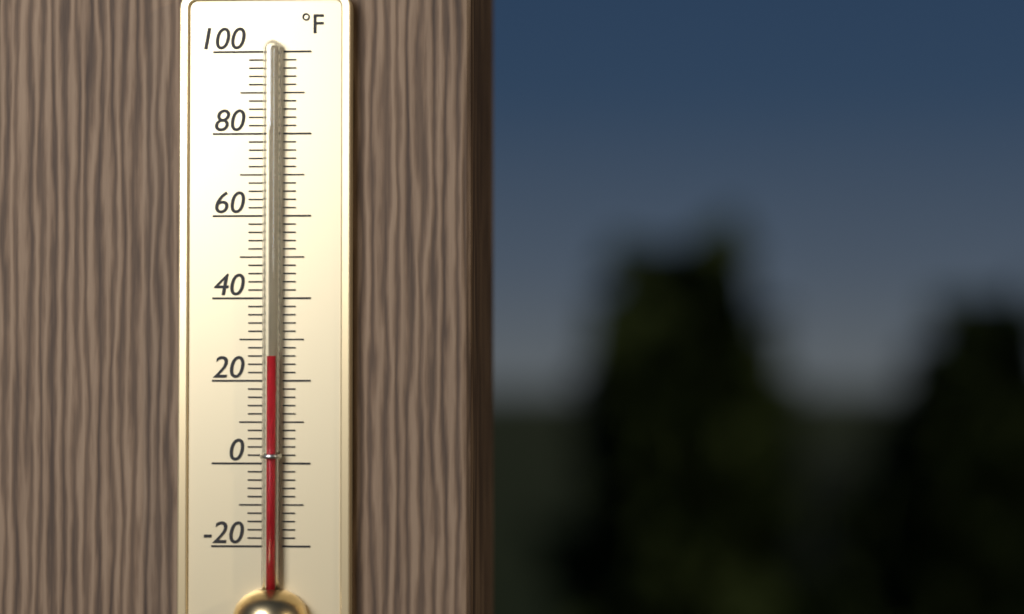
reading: 26 °F
